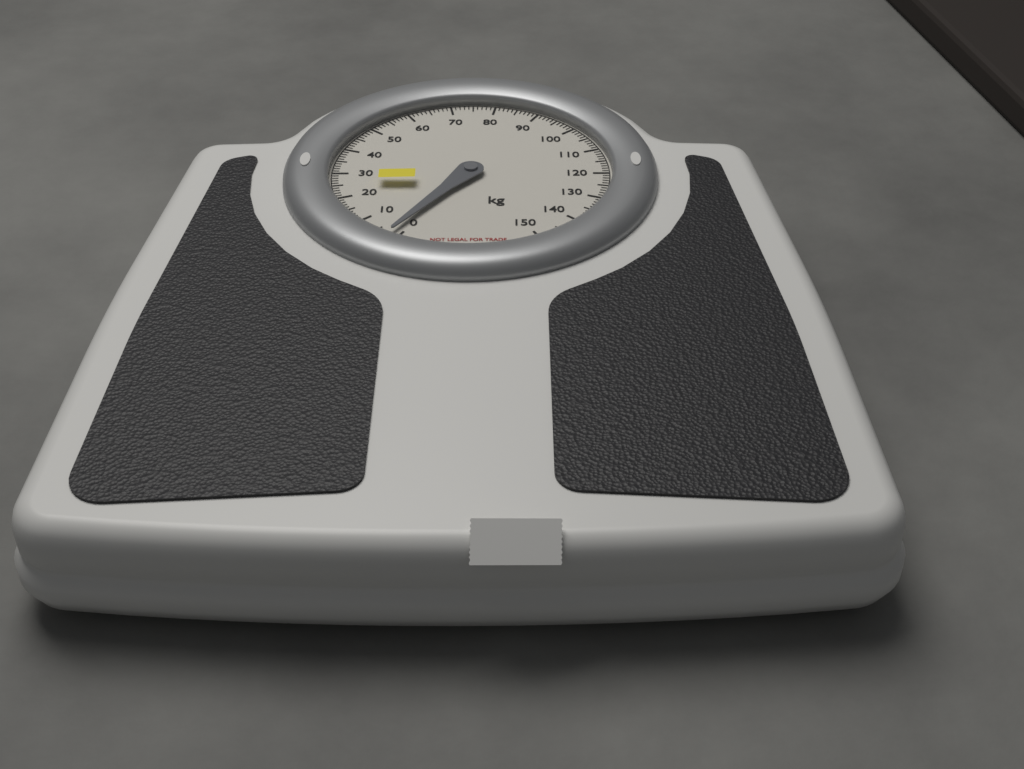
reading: 2 kg
